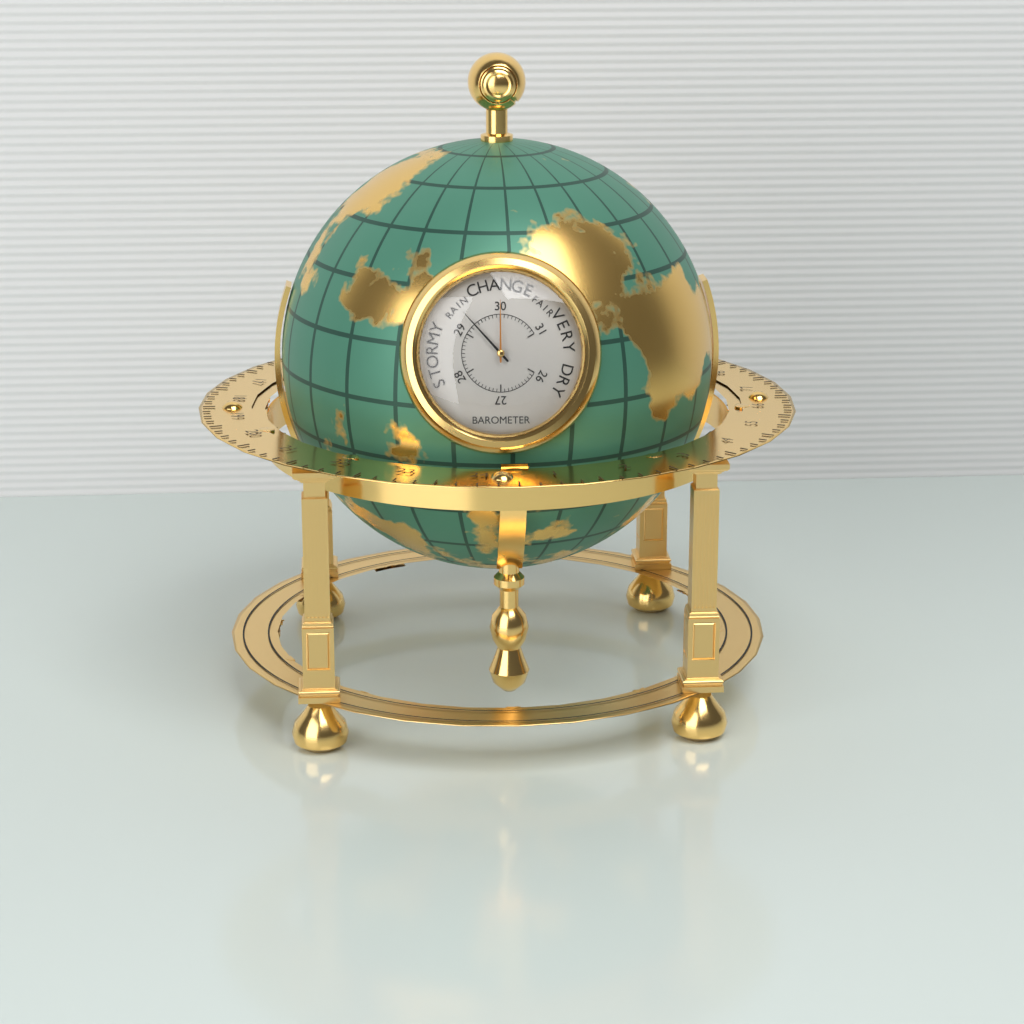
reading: 29.3 inHg
